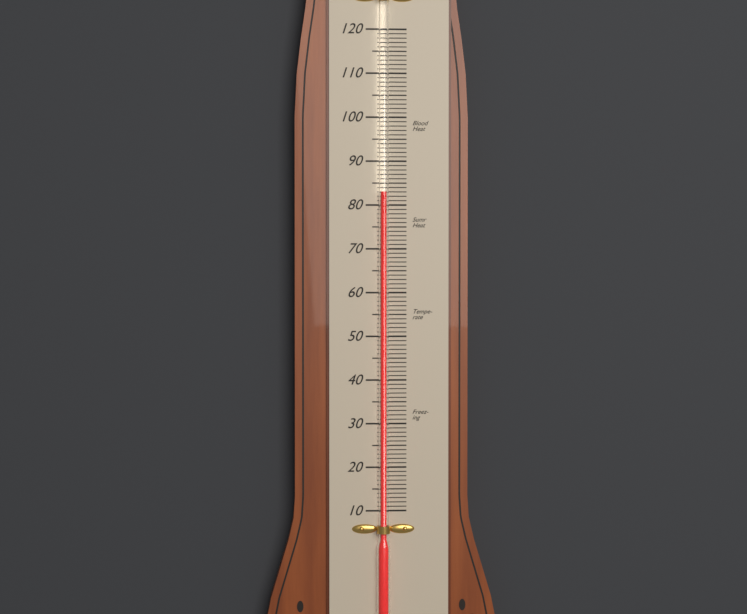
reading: 83 (no unit)
